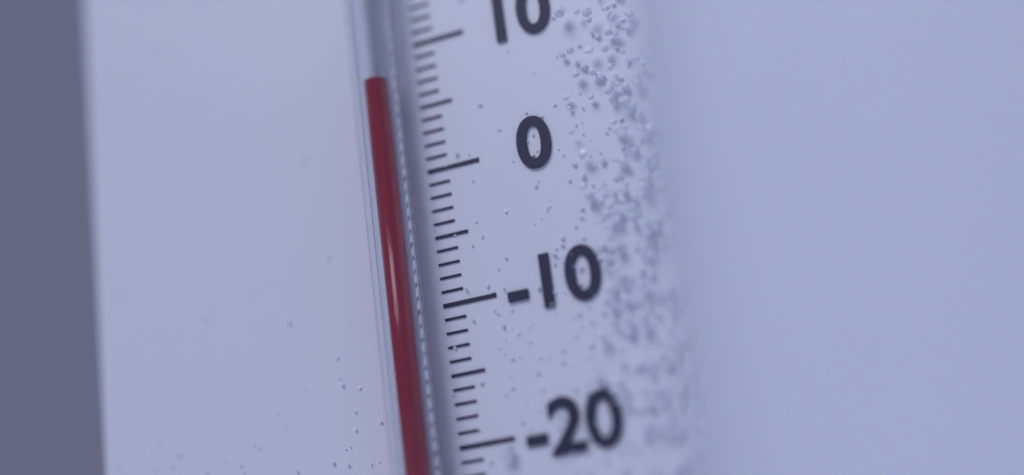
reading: 7 °C
